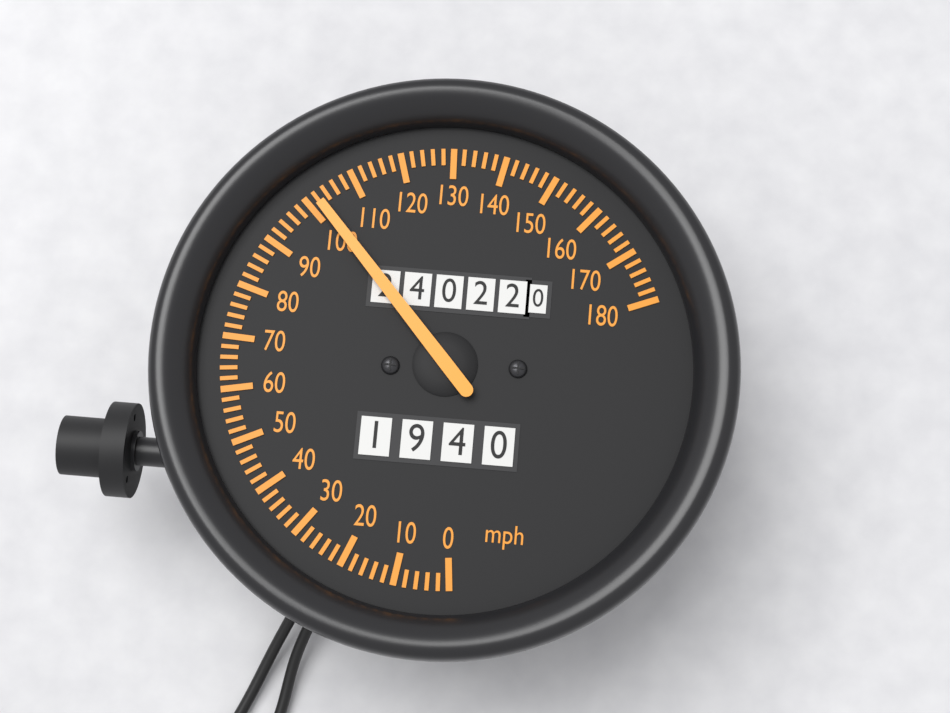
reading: 102 mph
